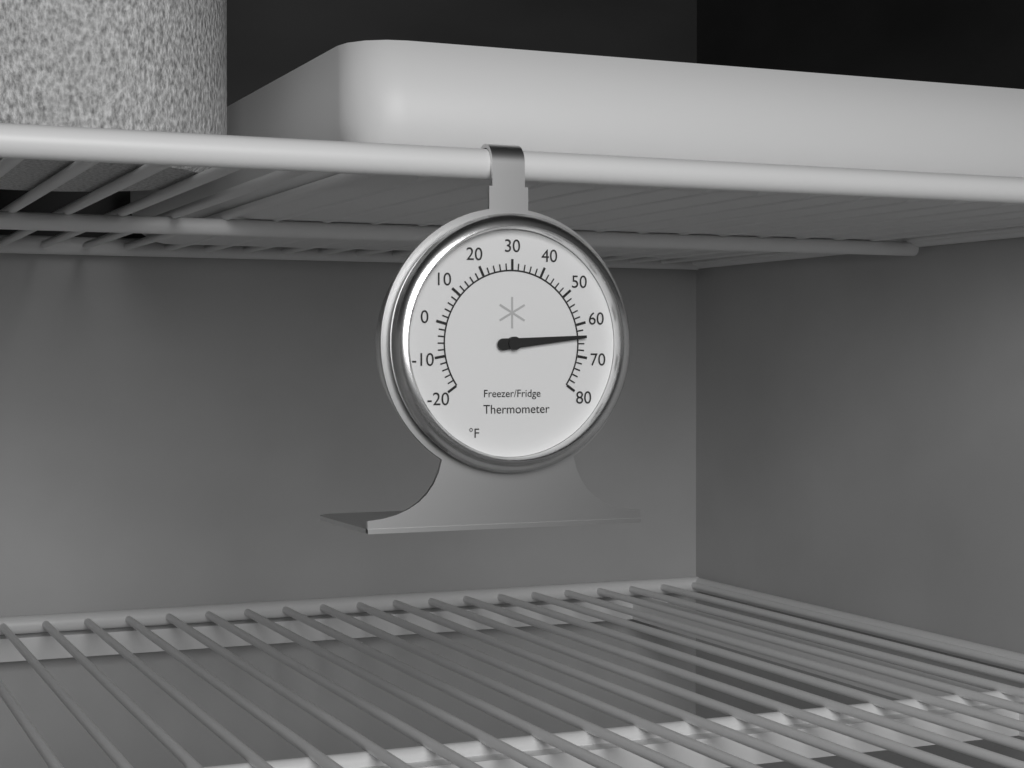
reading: 64 °F
